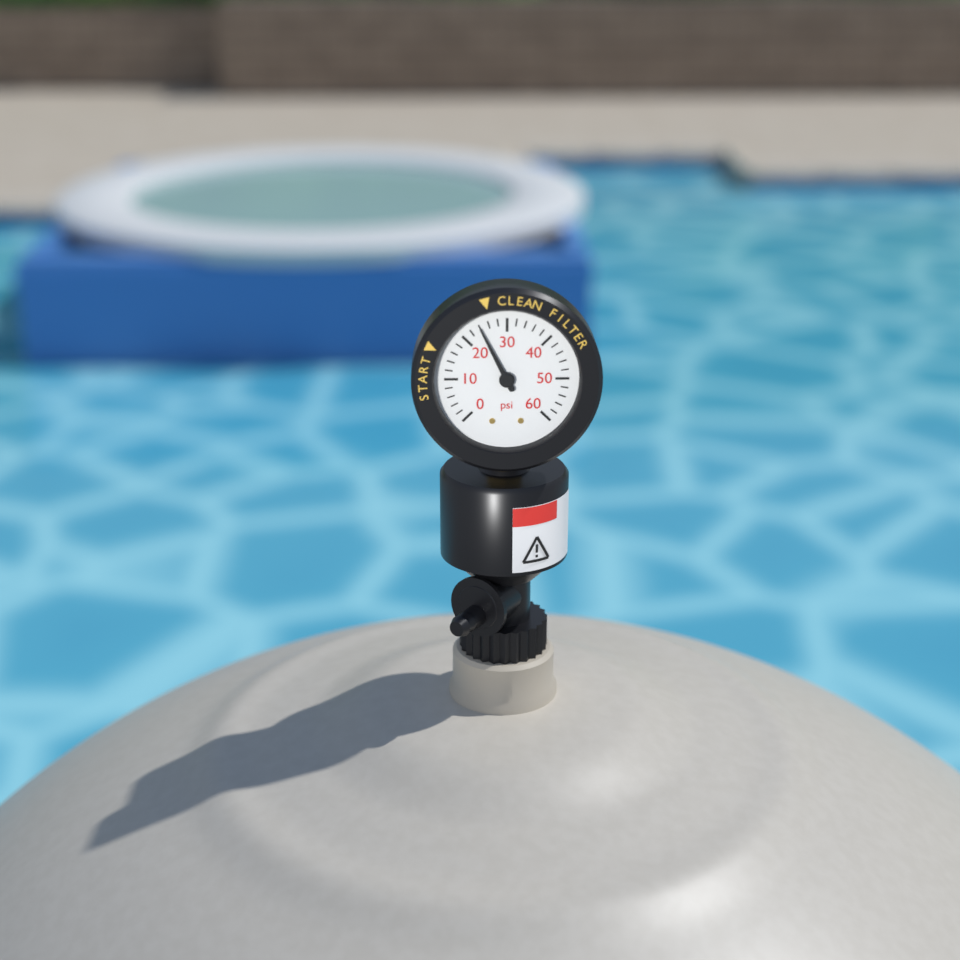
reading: 24 psi
